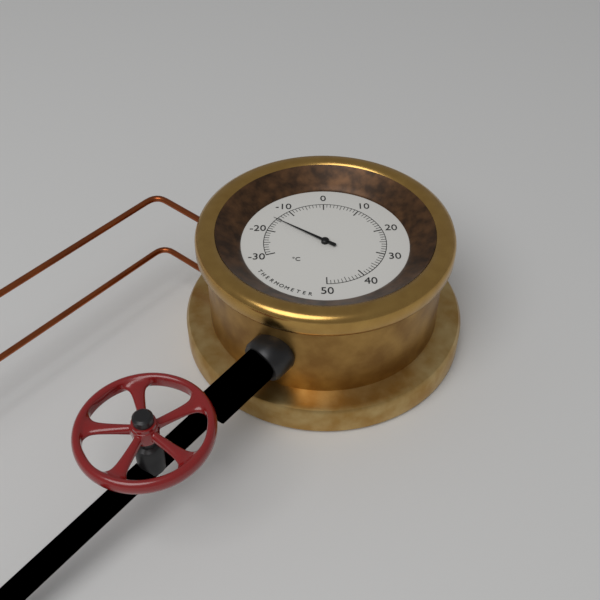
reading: -15 °C
